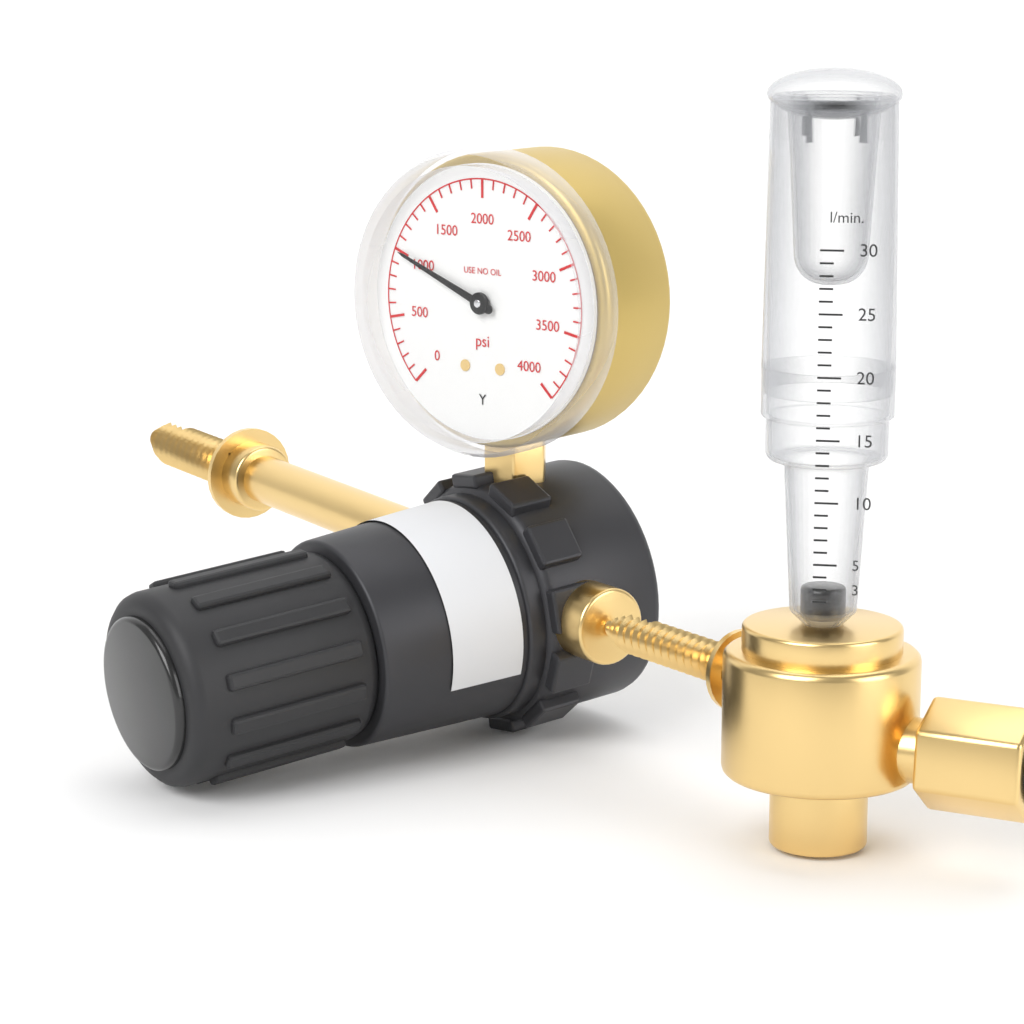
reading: 1000 psi
